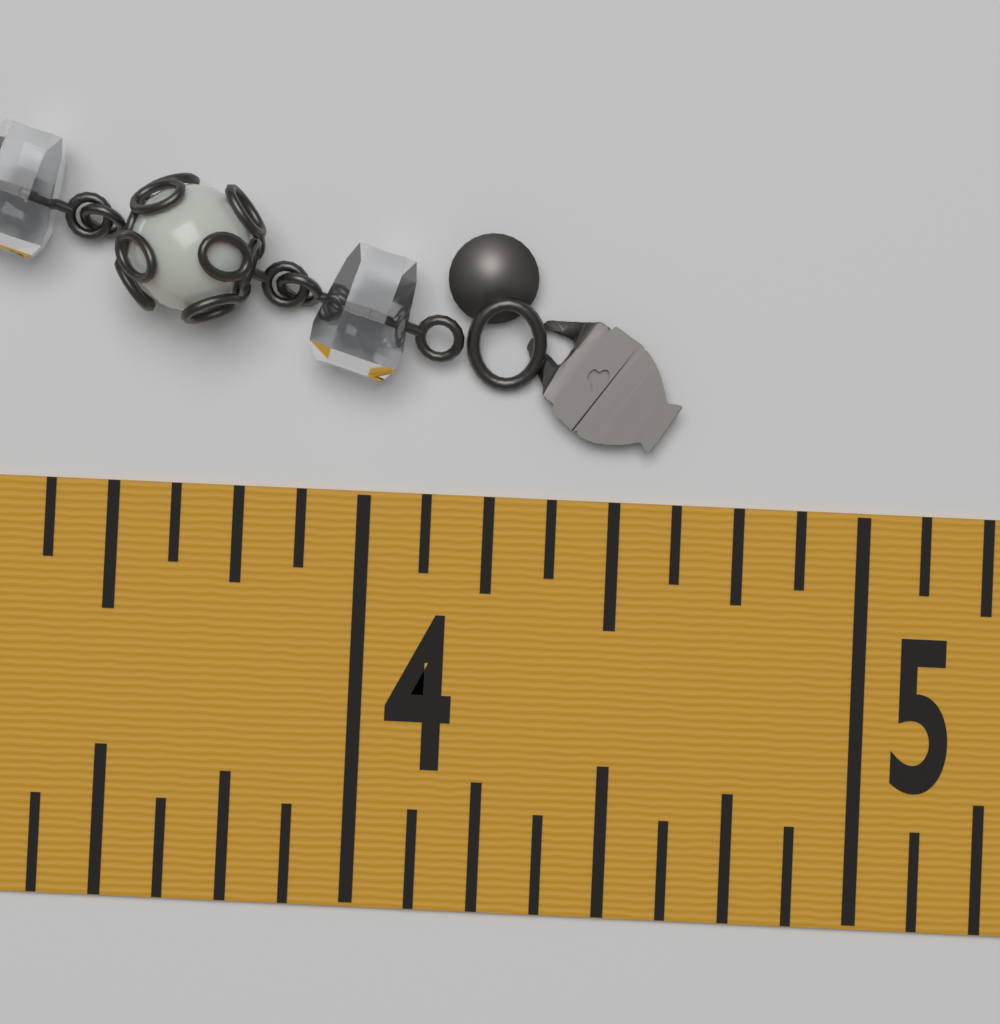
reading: 4.625 in
